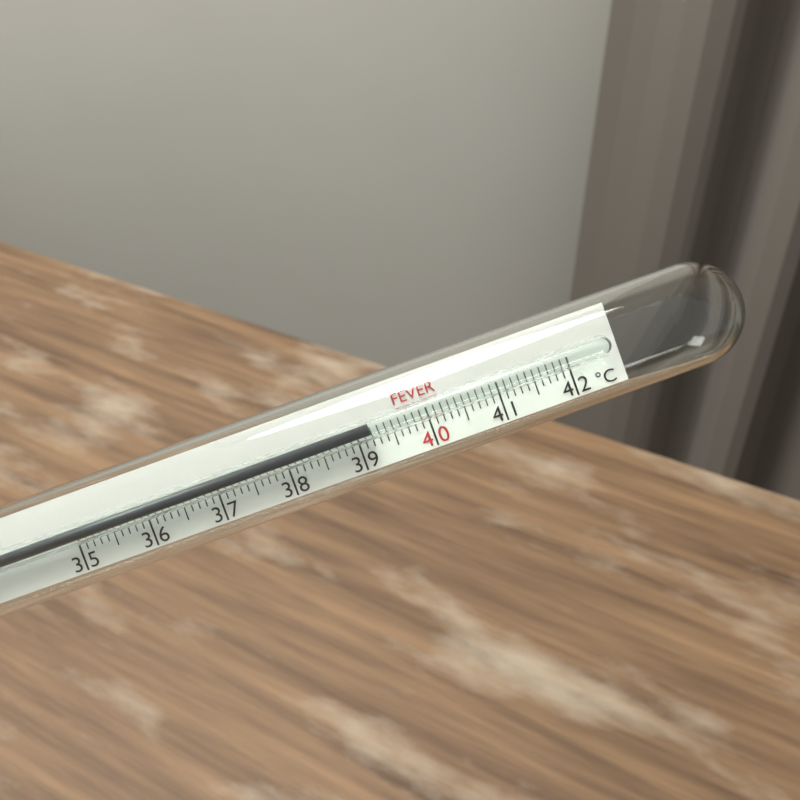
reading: 39.2 °C
